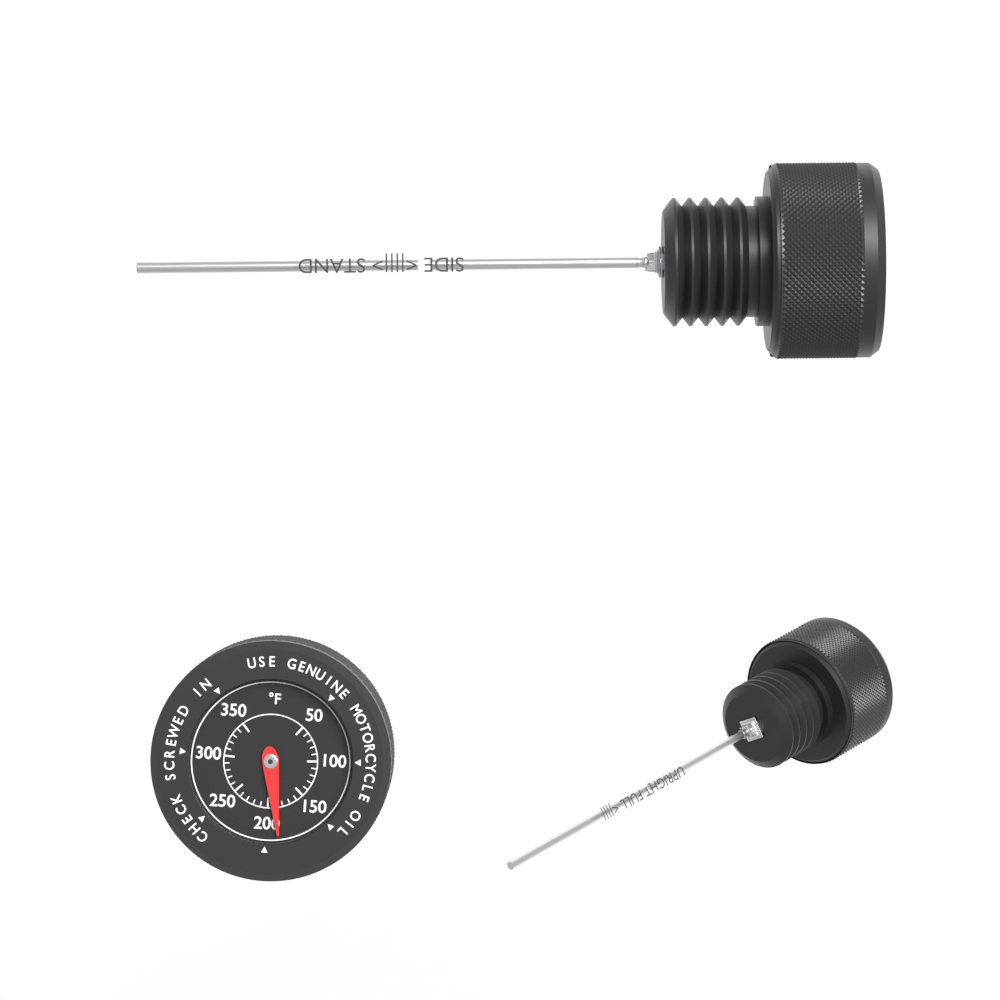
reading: 190 °F
